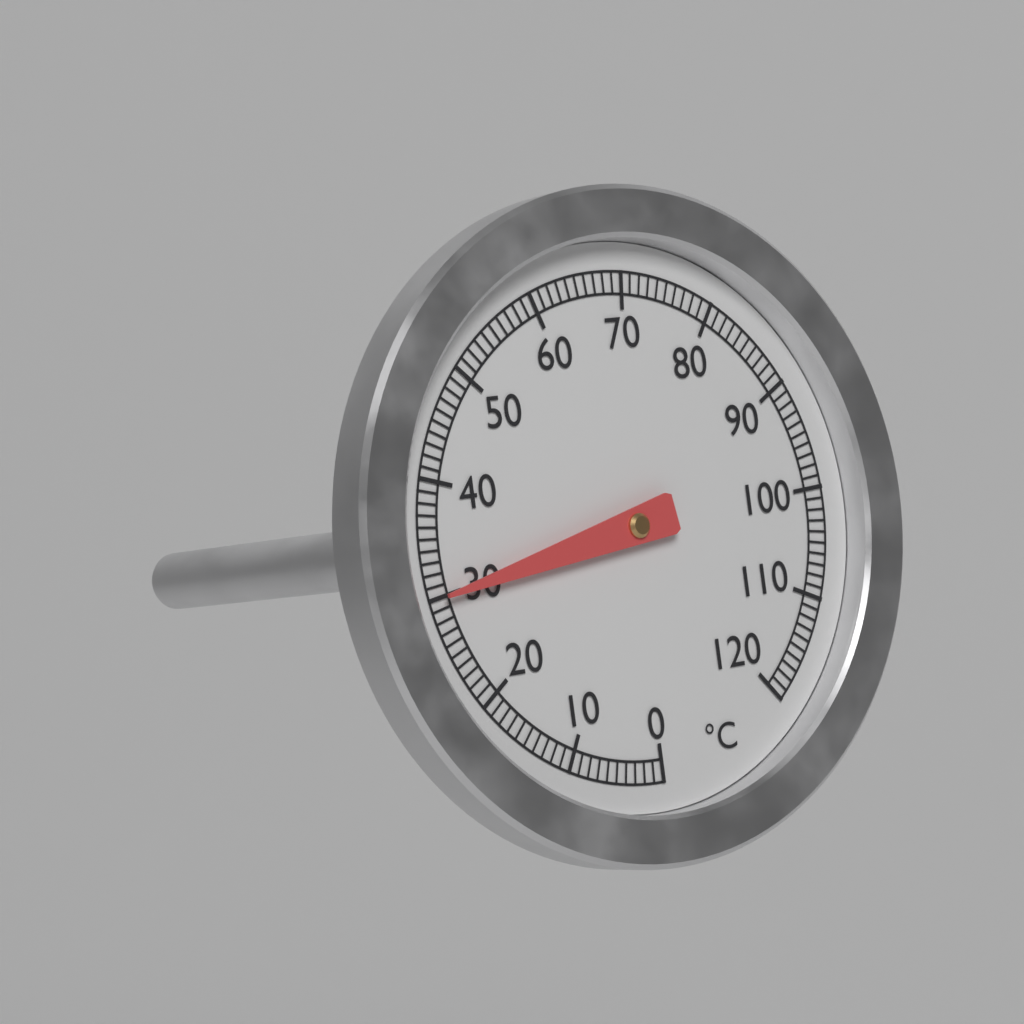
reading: 30 °C
